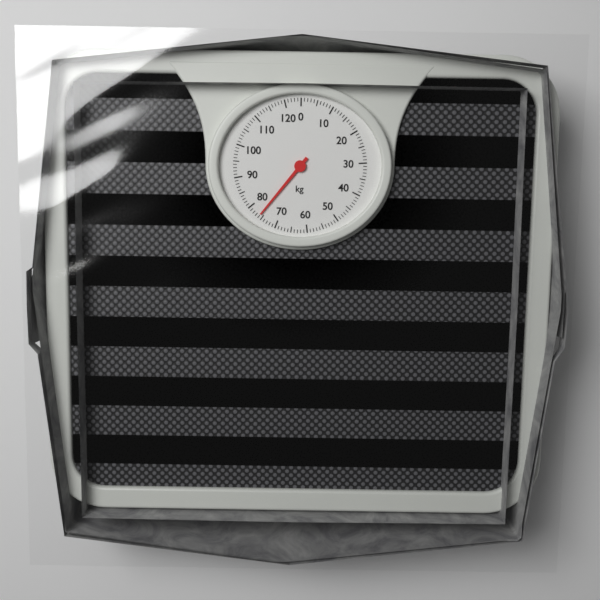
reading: 76 kg
